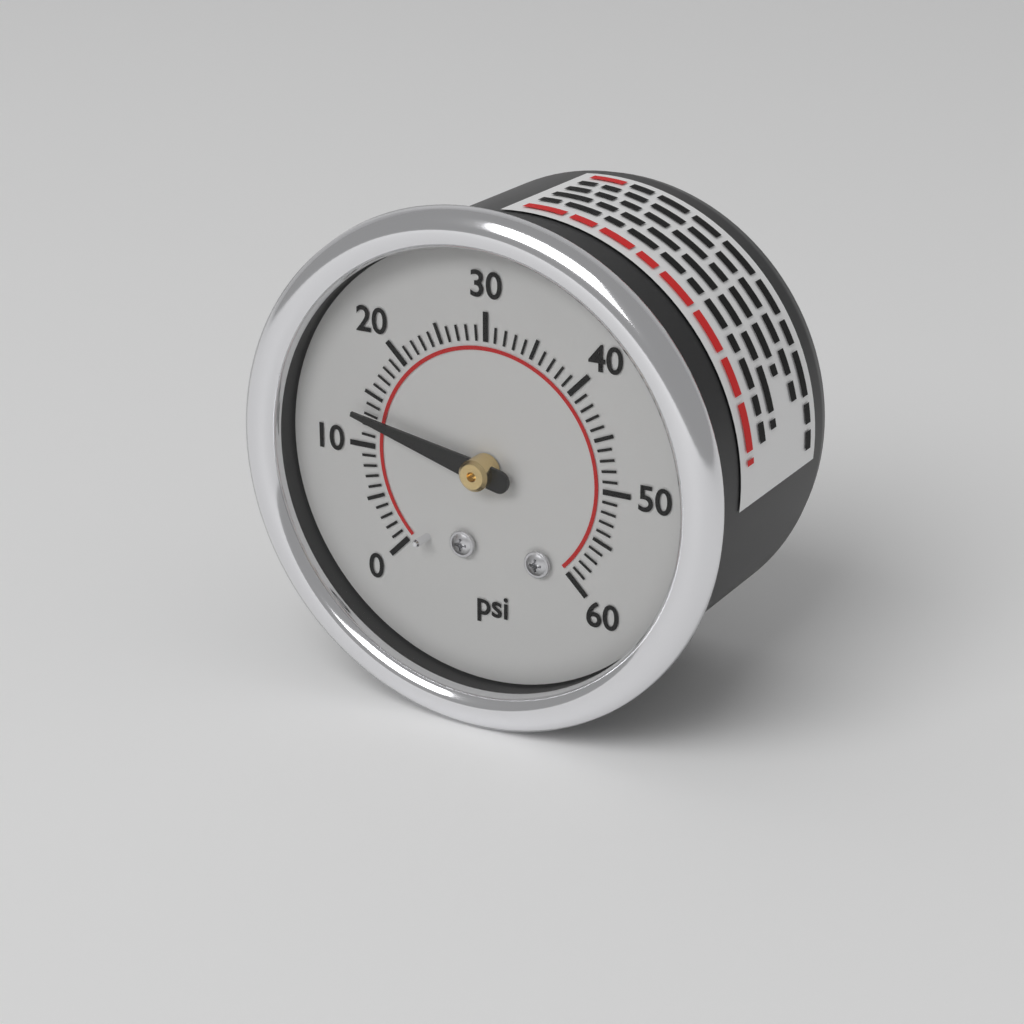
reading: 13 psi
